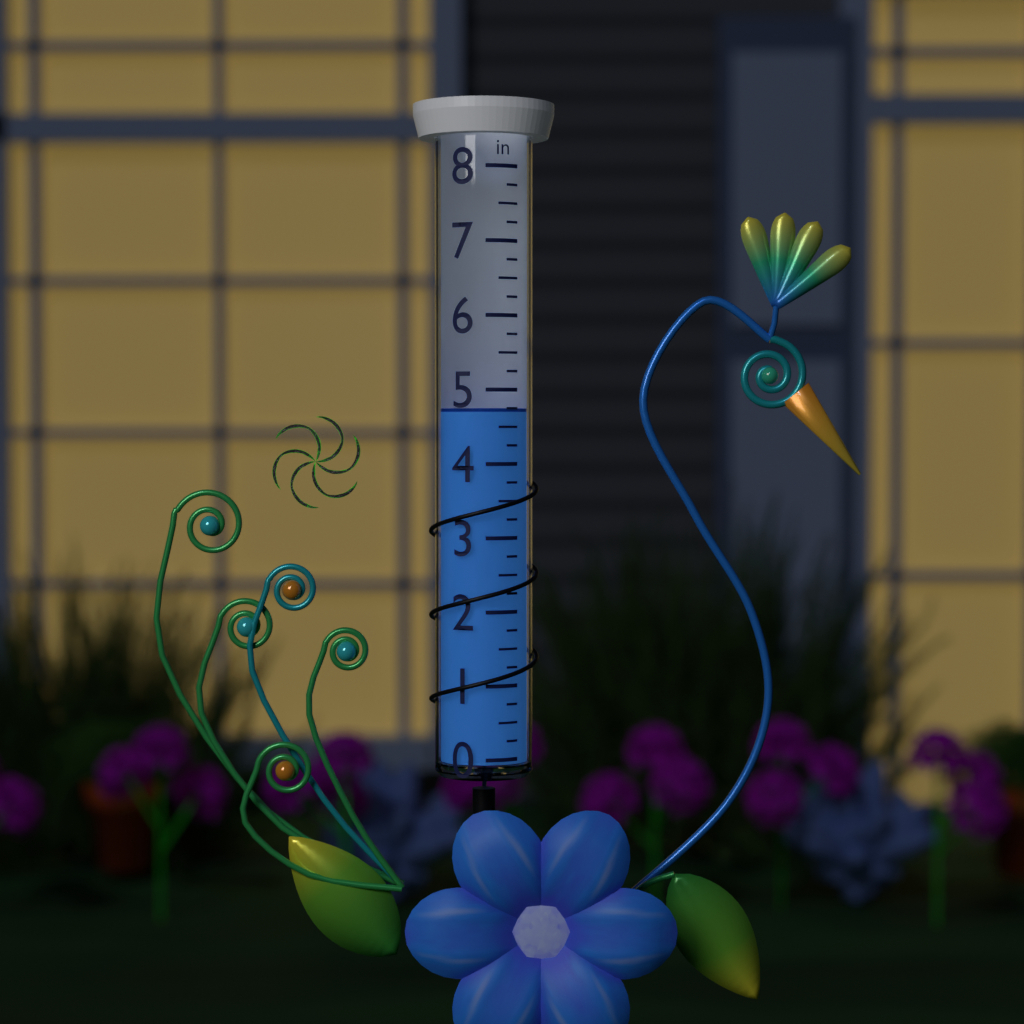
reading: 4.75 in
